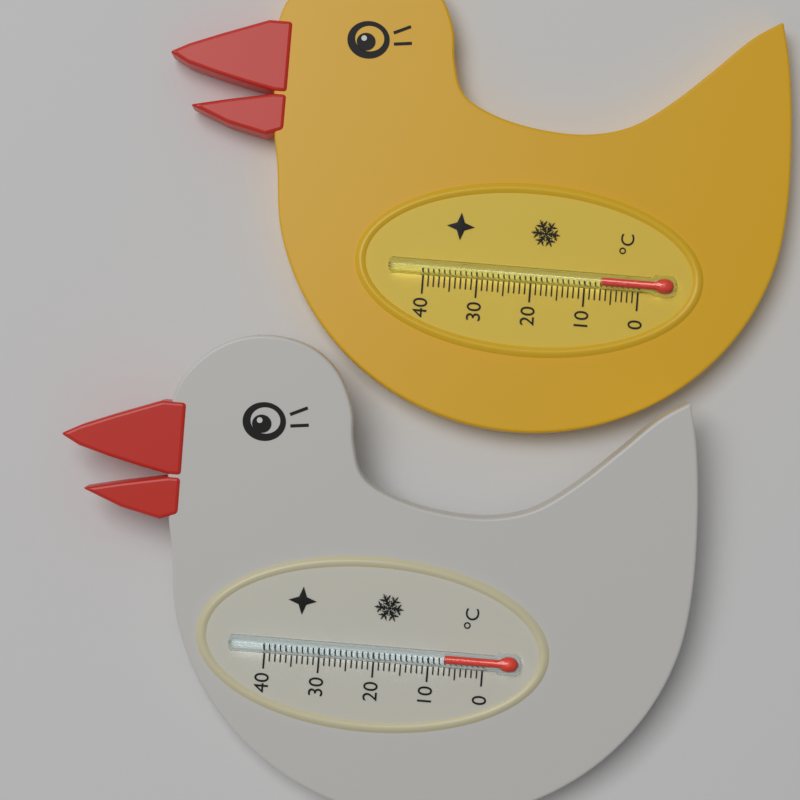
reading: 7 °C
